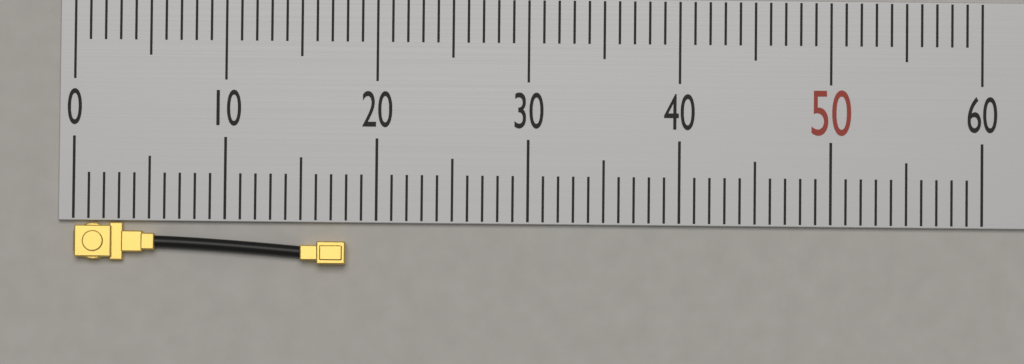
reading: 18 (no unit)
